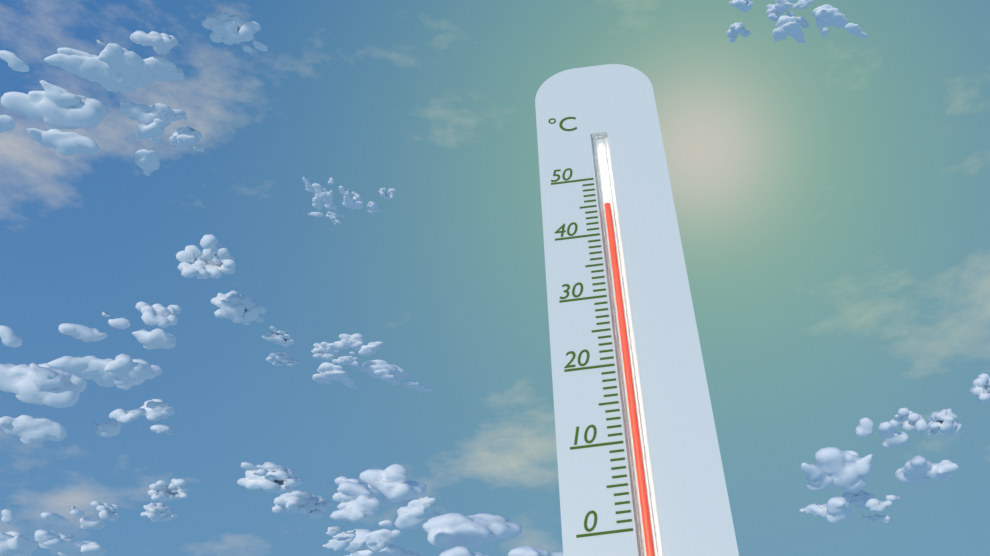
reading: 45 °C
